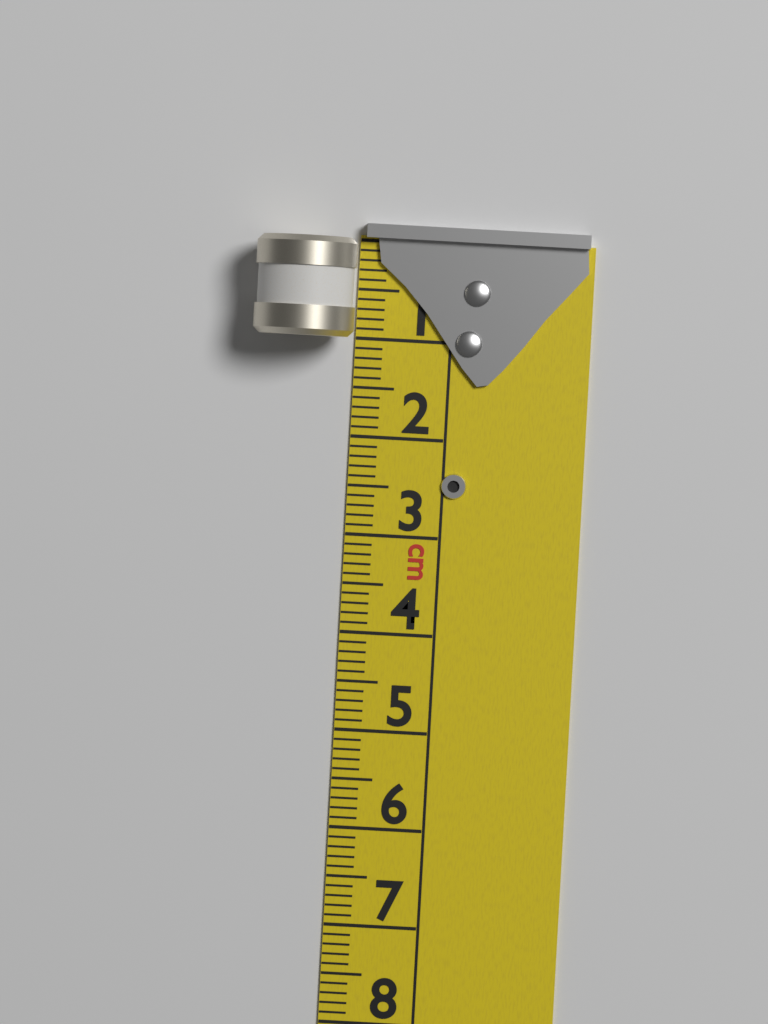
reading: 1.0 cm
